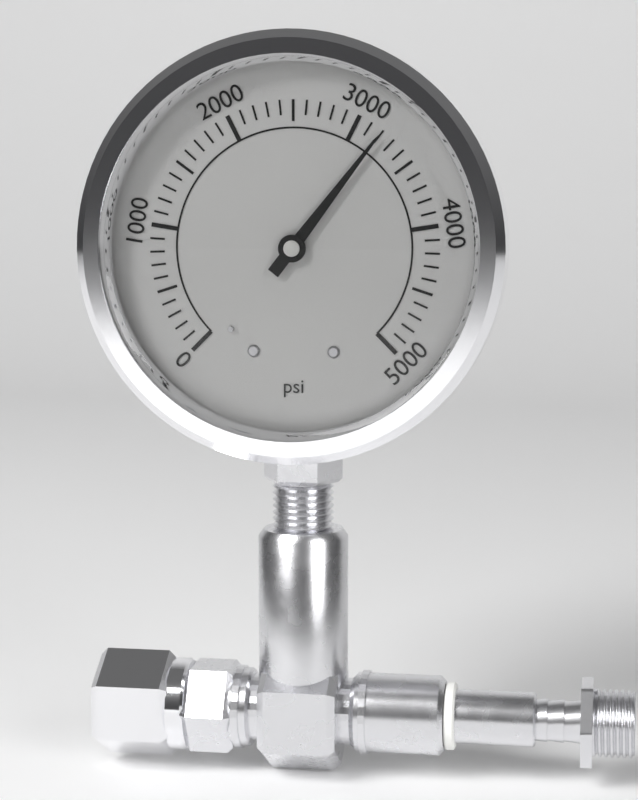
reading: 3200 psi
